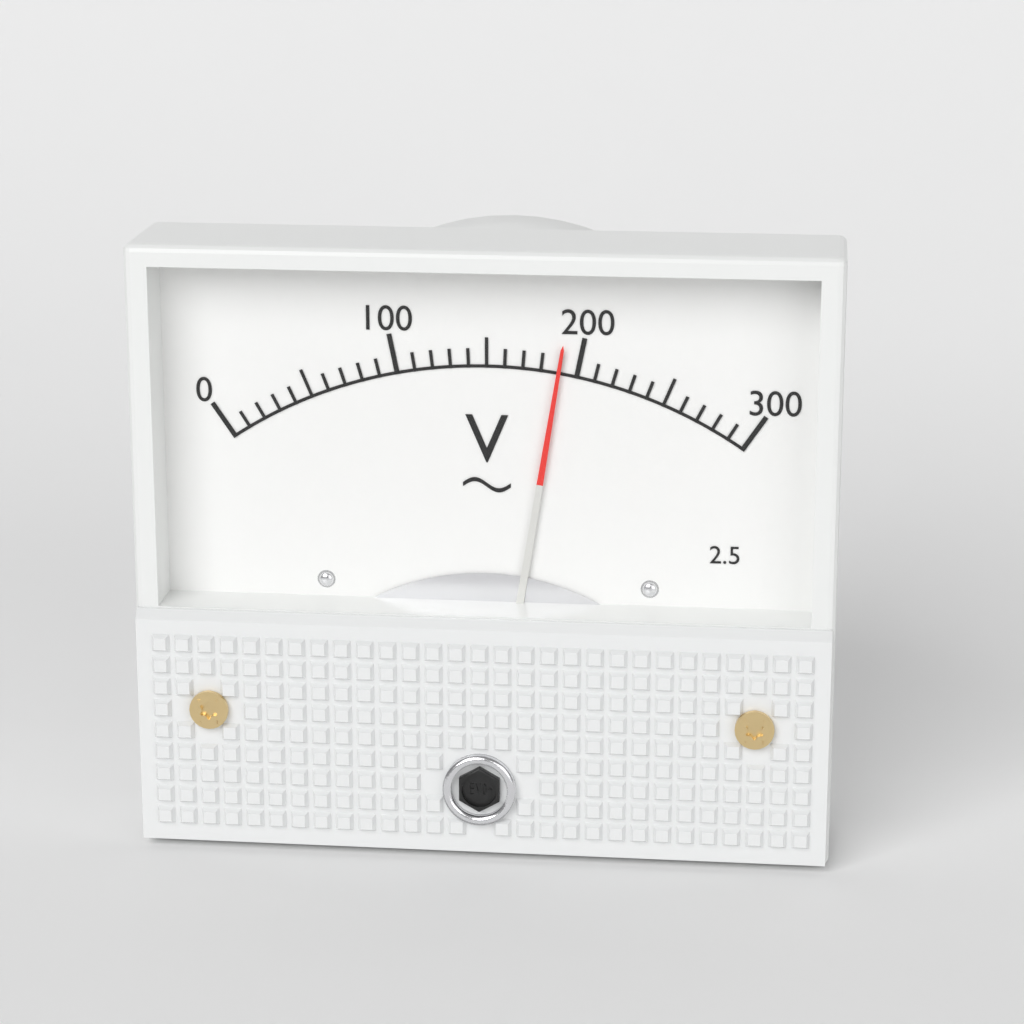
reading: 190 V
